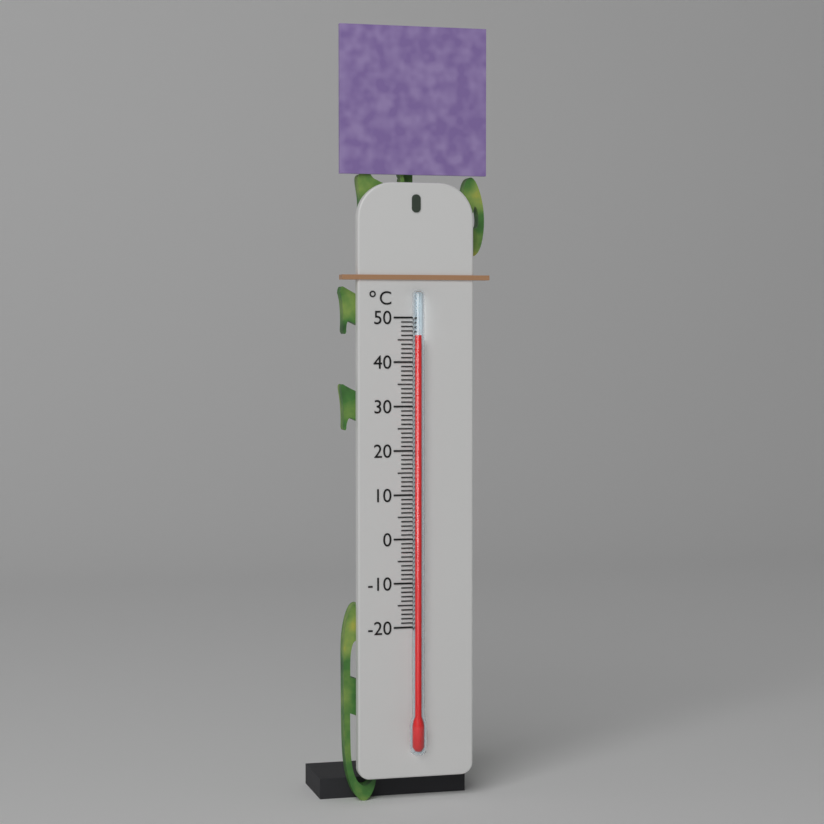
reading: 46 °C
